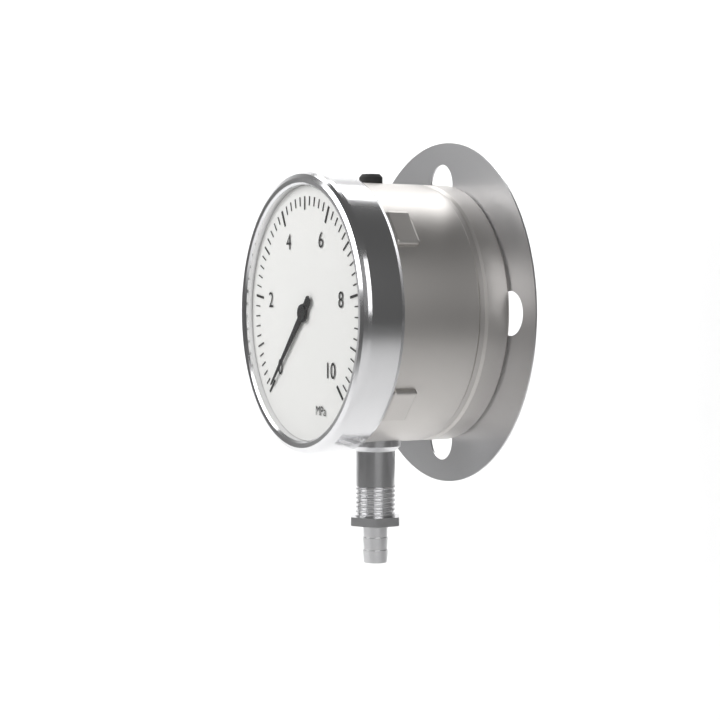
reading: 0.0 MPa
